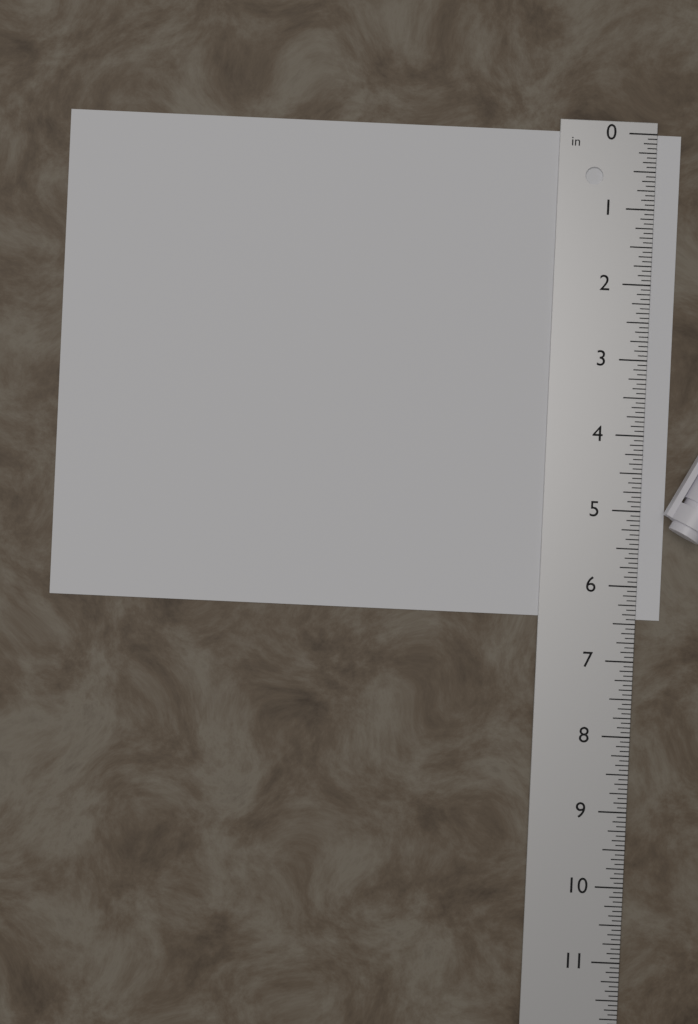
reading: 6.4375 in
